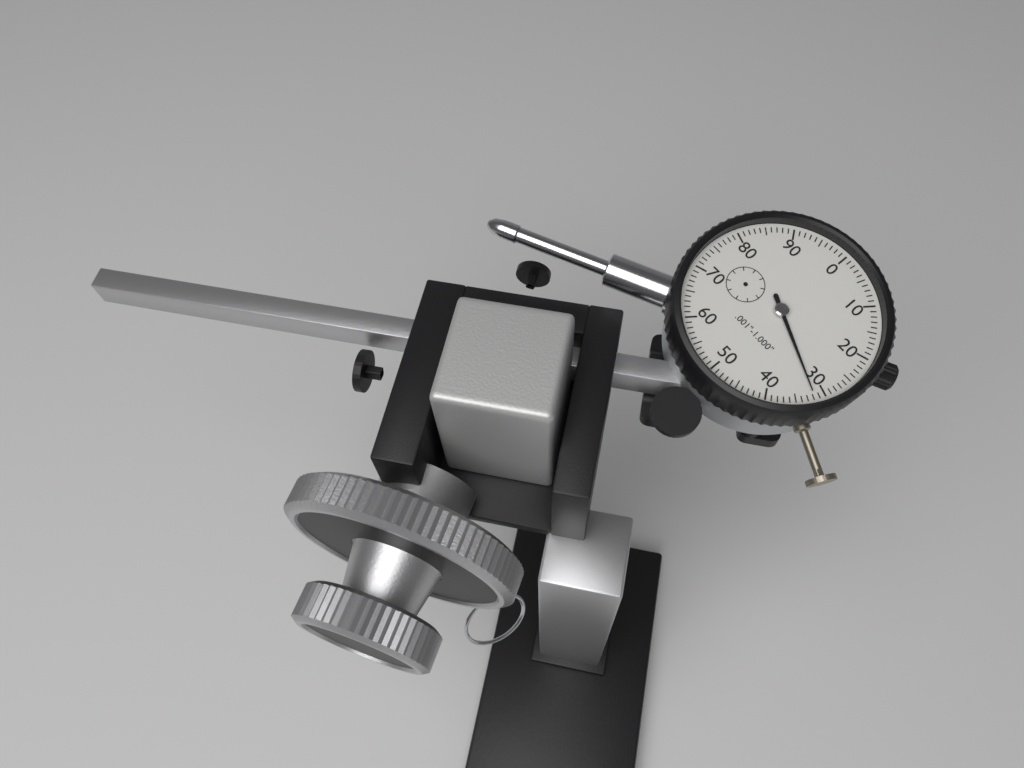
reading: 0.032 in
